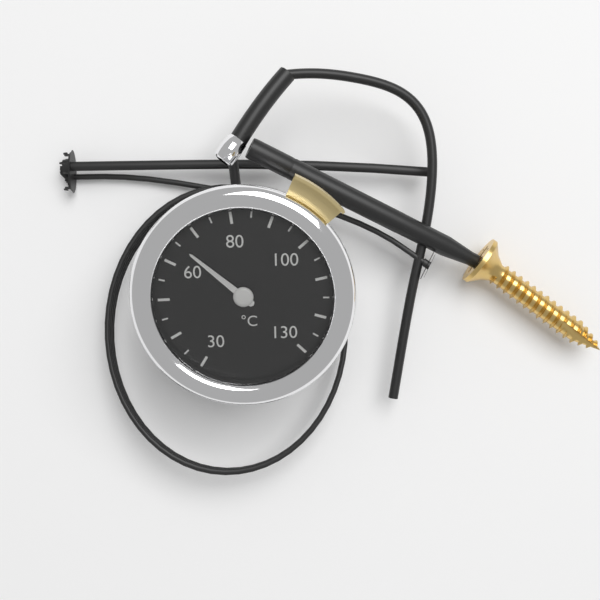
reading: 65 °C
